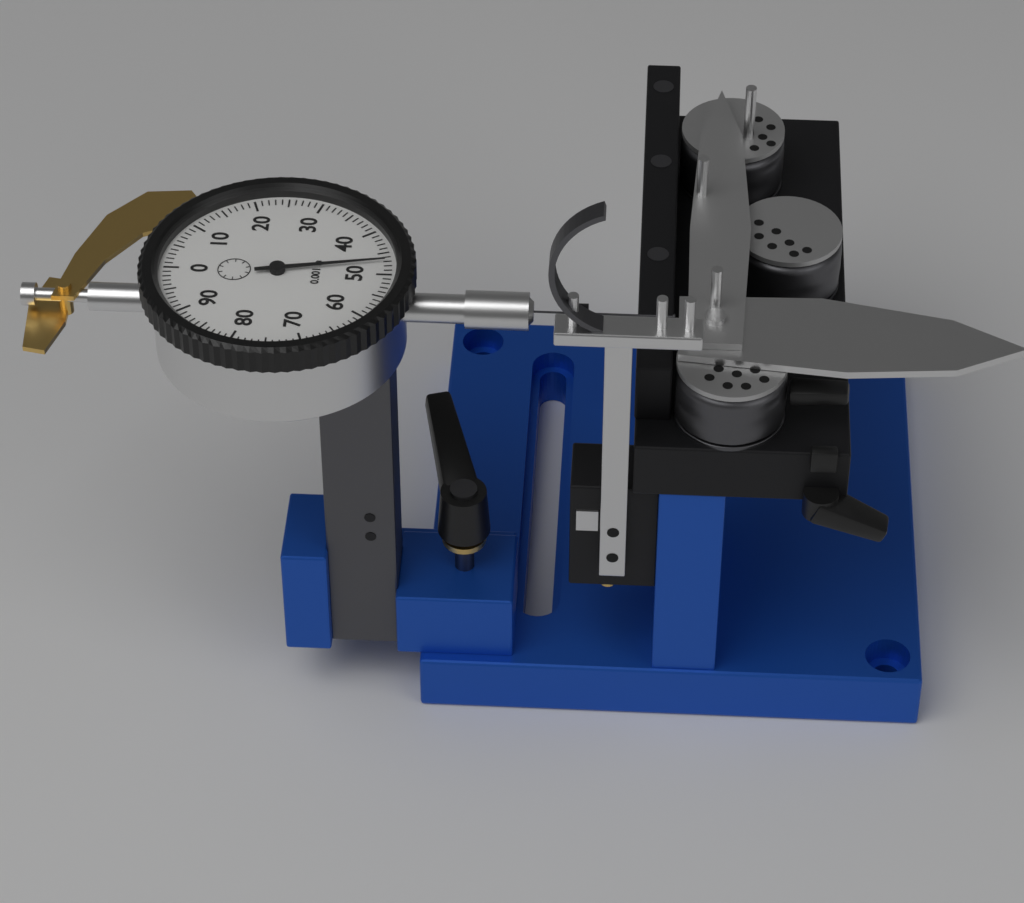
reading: 0.047 in
